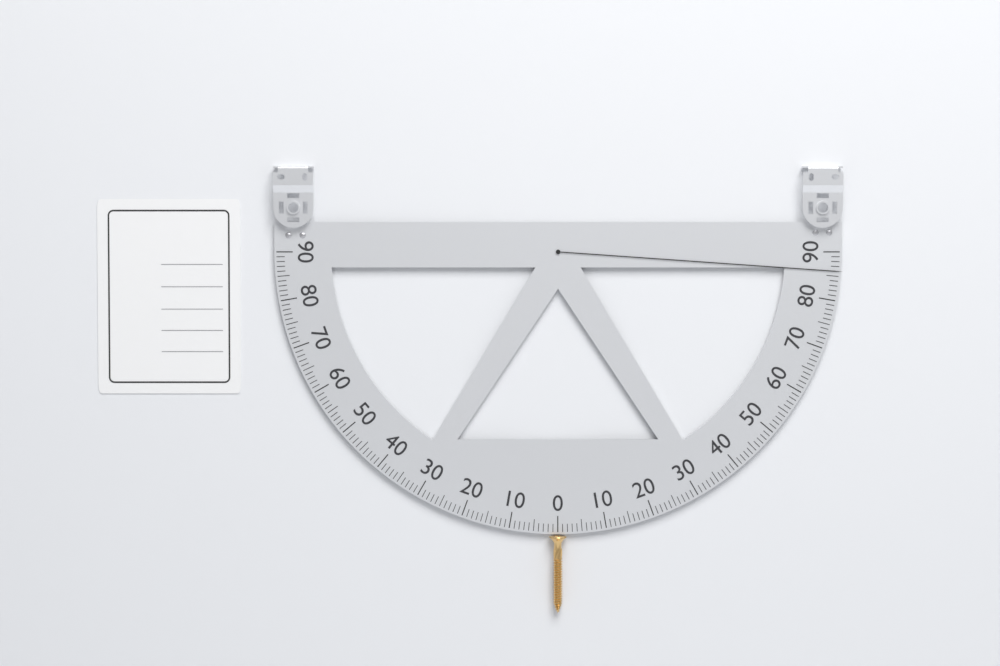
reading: 86 (no unit)
